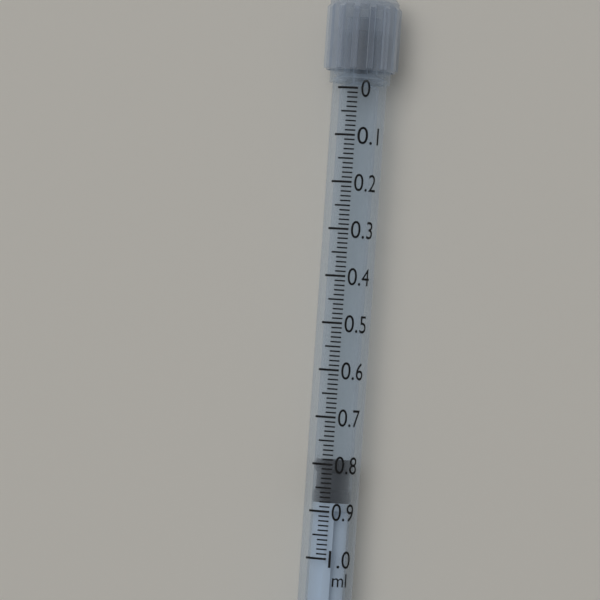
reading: 0.79 ml
